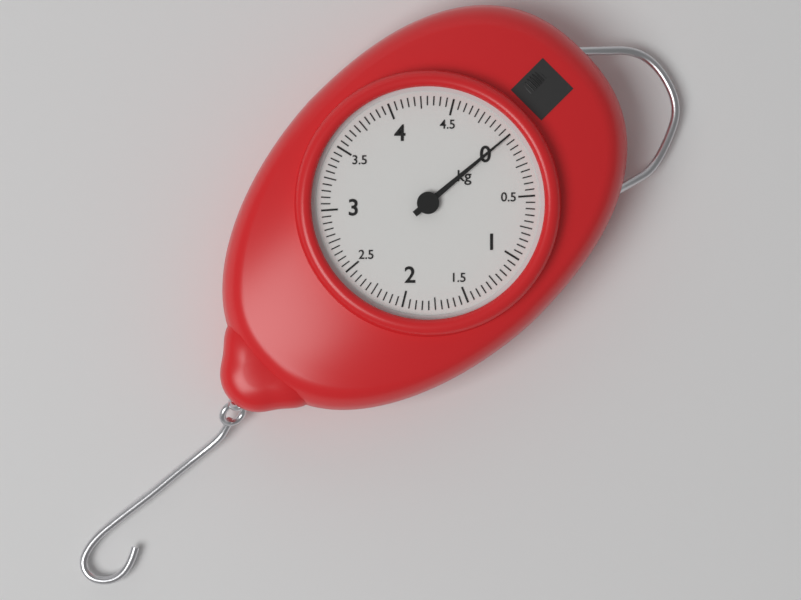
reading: 0.00 kg
